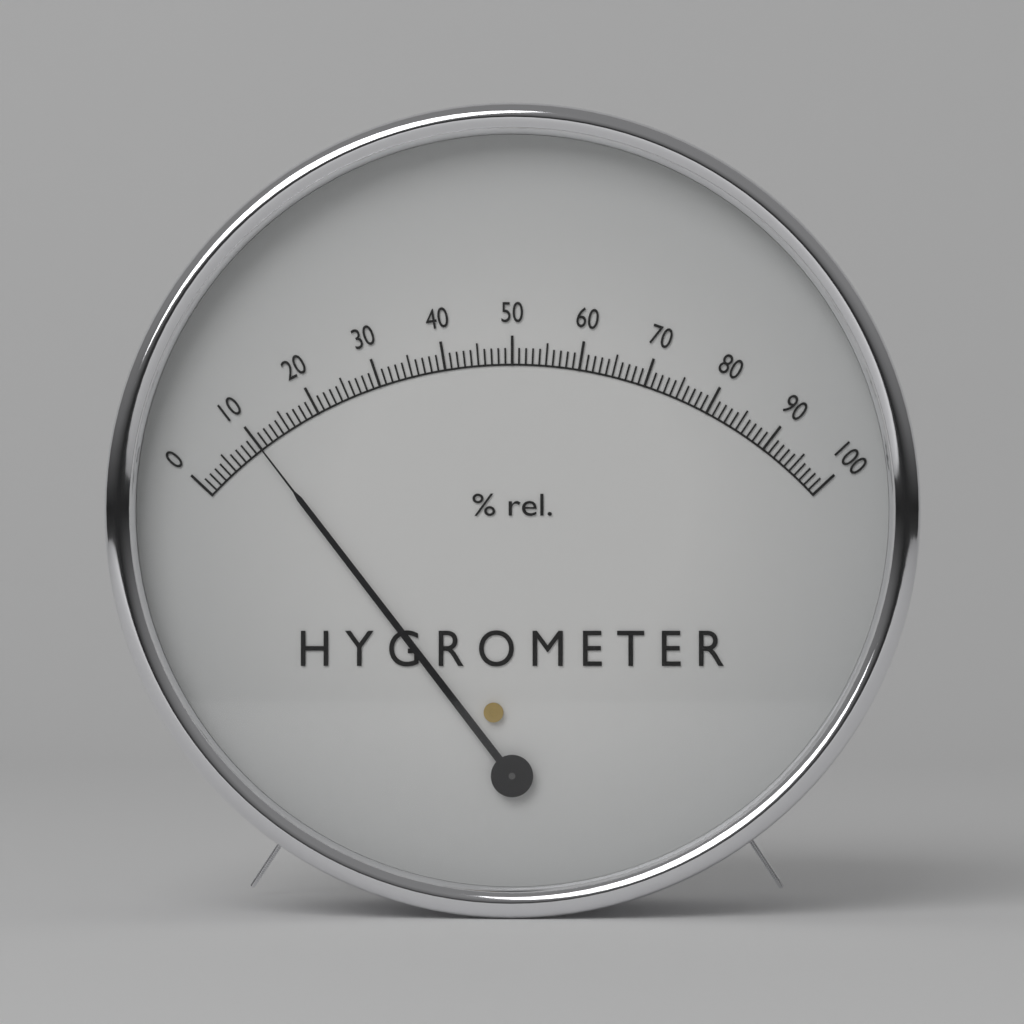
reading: 10 %
